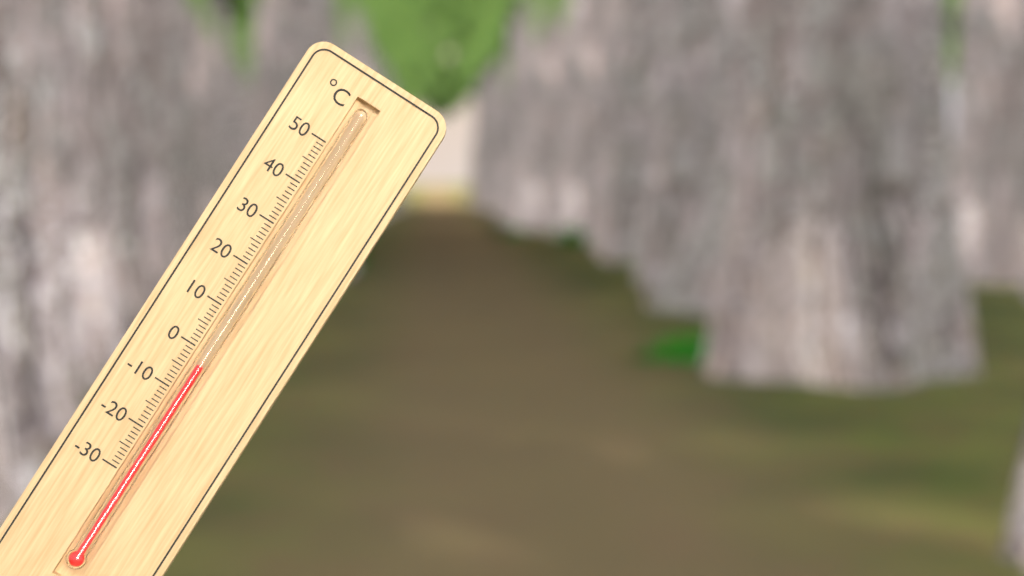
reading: -3 °C
